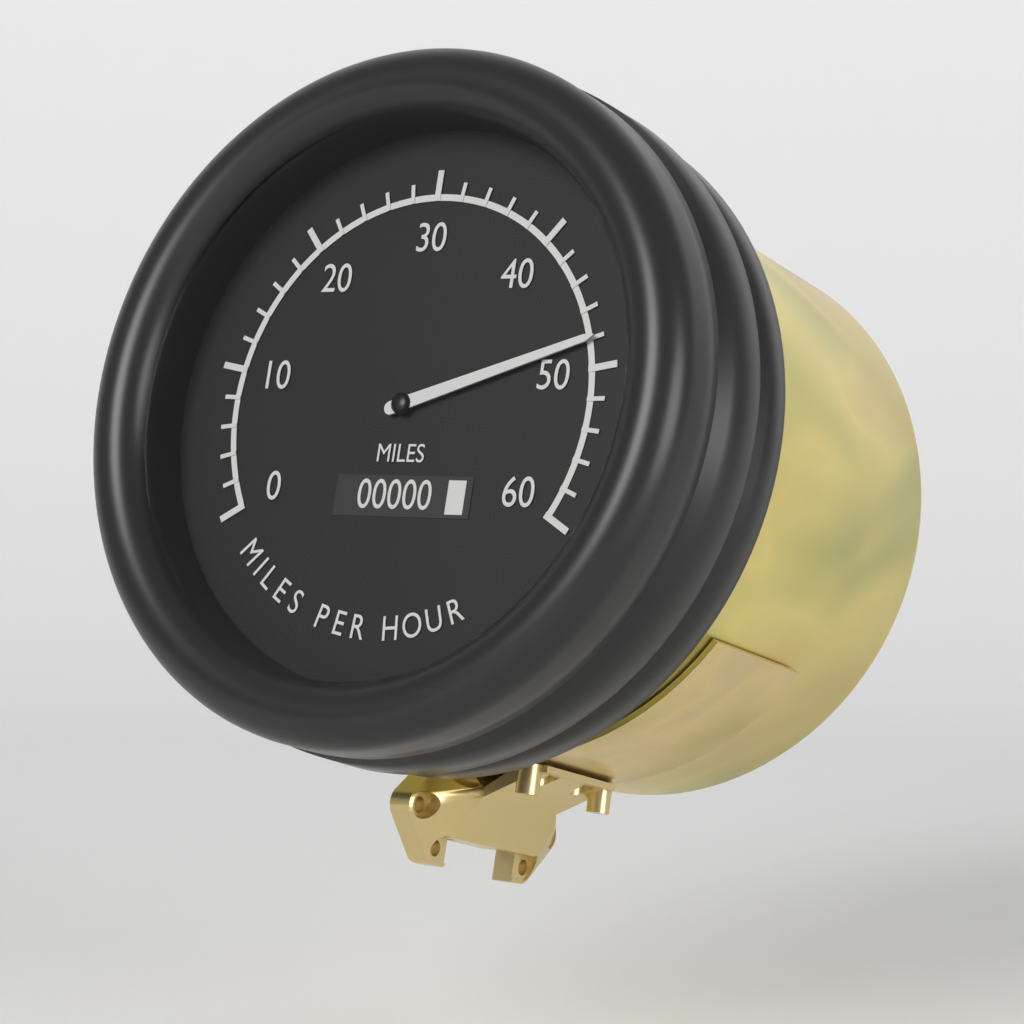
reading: 48 mph
